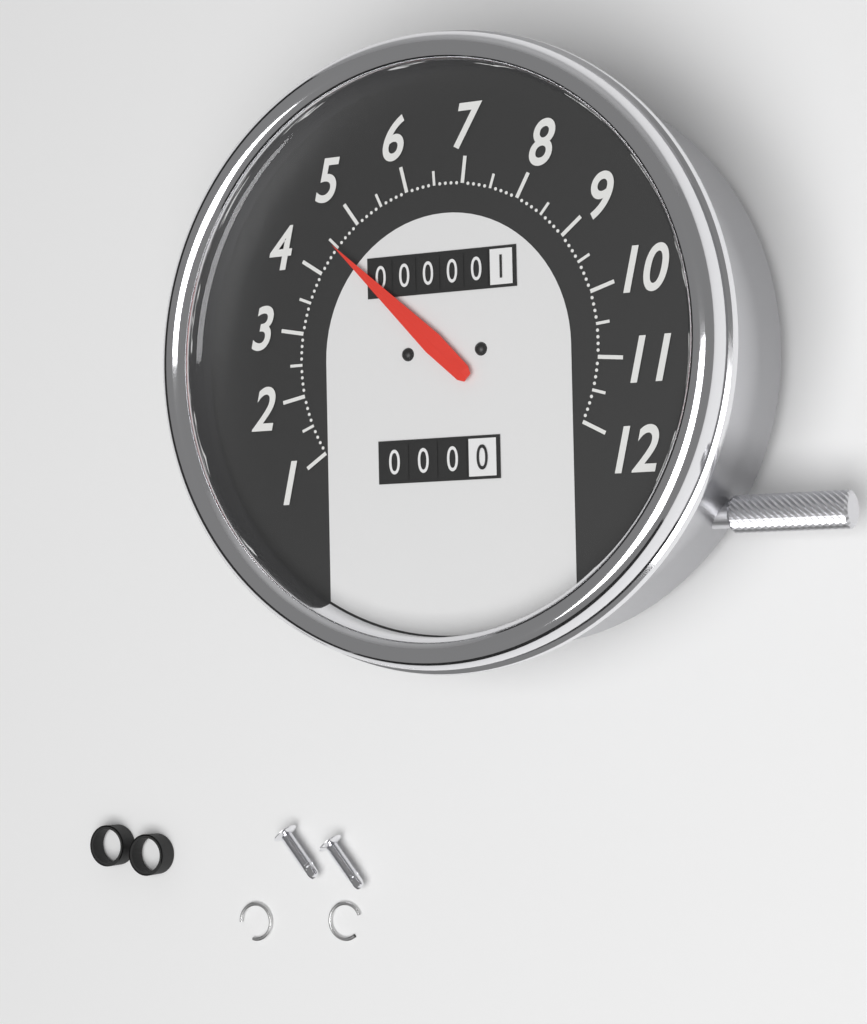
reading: 4.5 (no unit)
